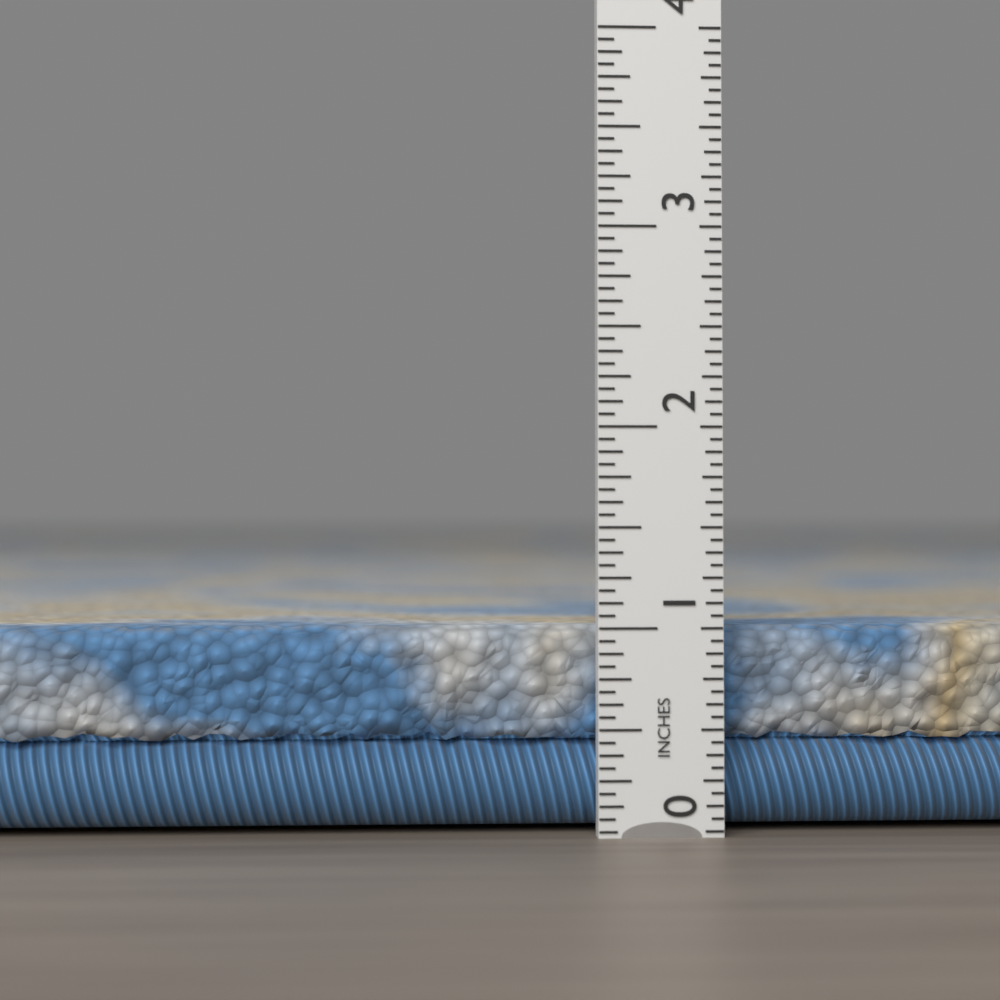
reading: 1.0000 in
